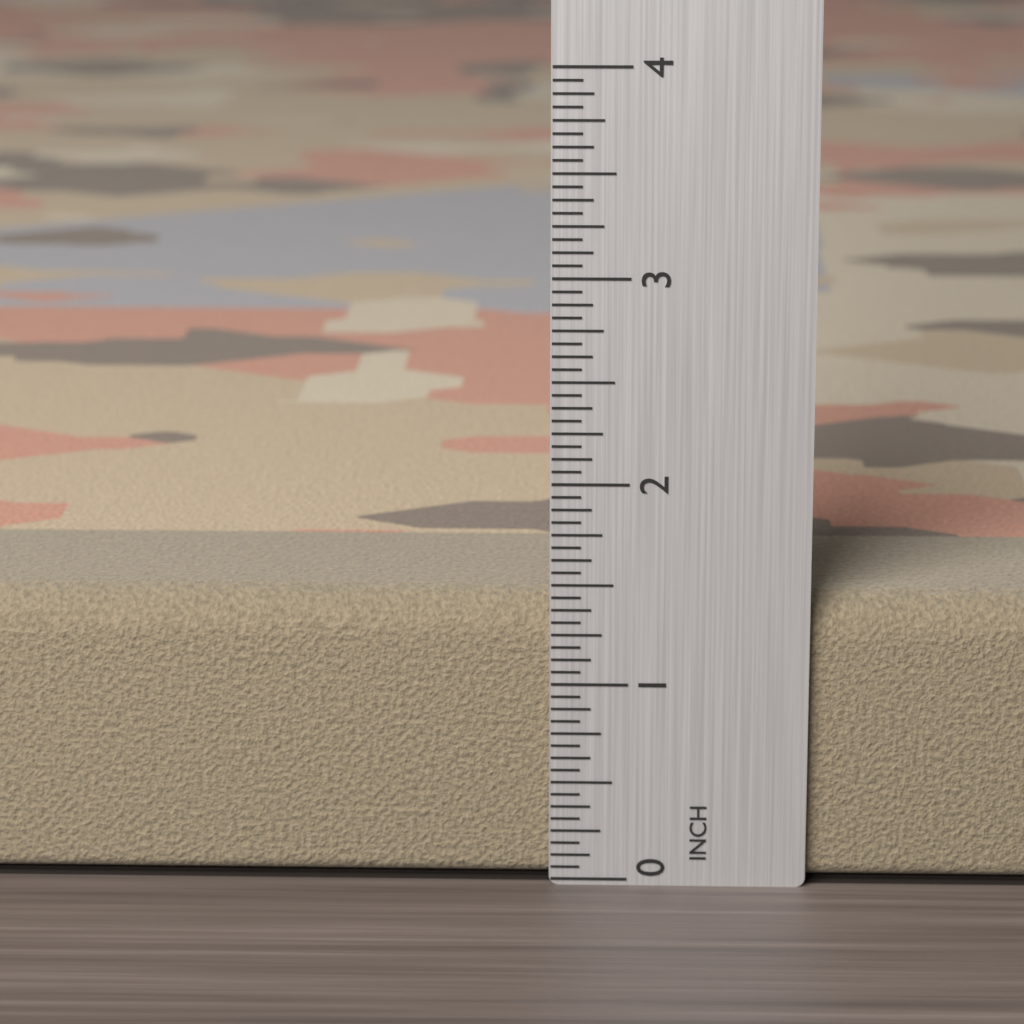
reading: 1.4375 in
